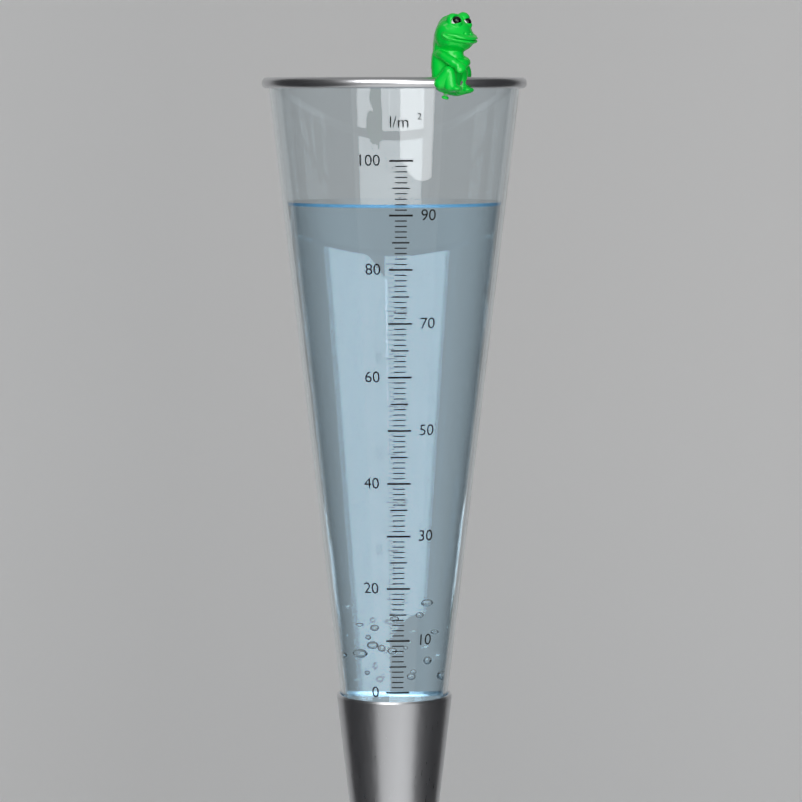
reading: 92 l/m²
